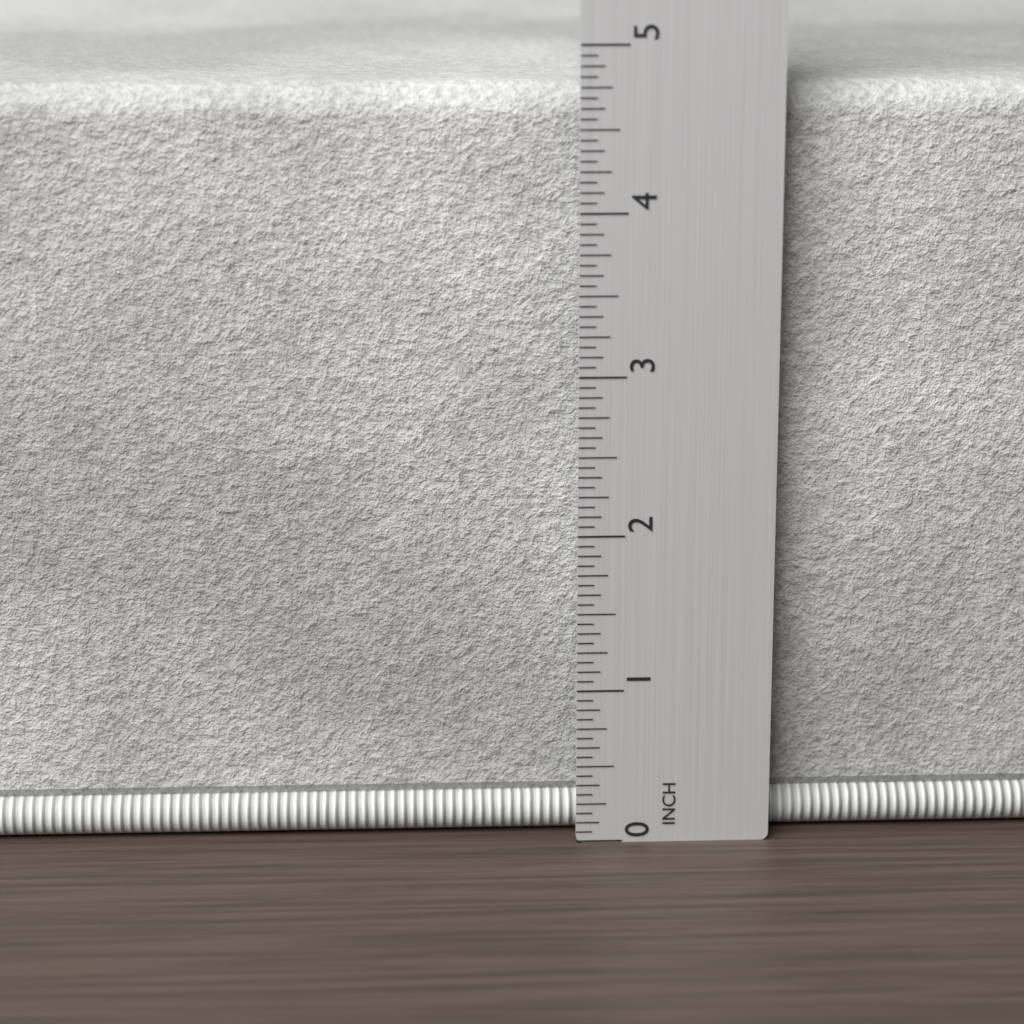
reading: 4.7500 in
